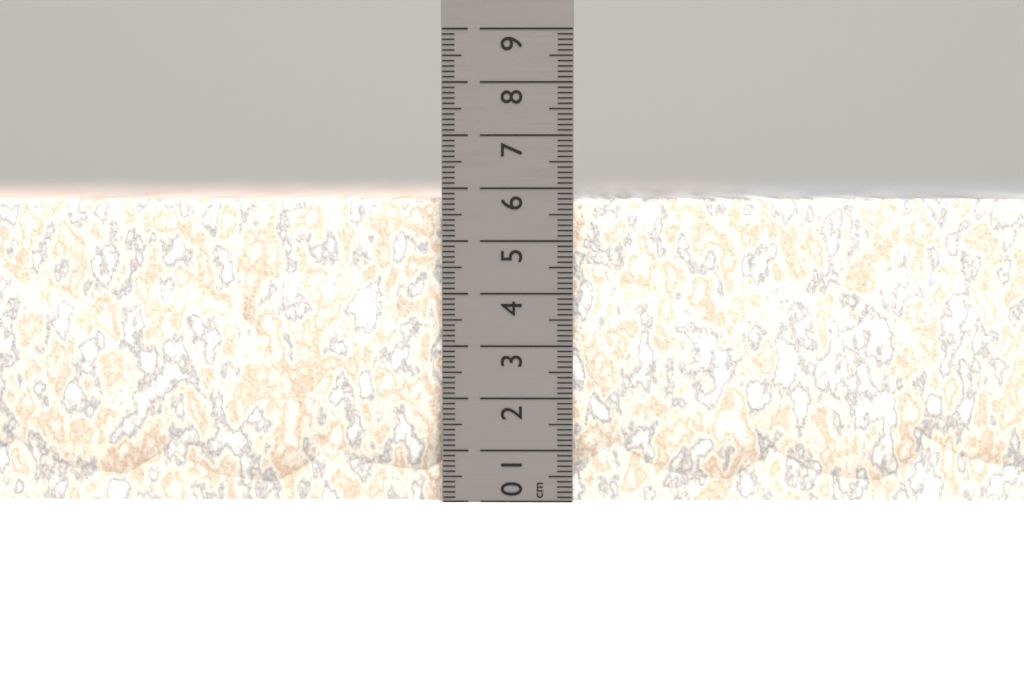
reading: 5.8 cm
